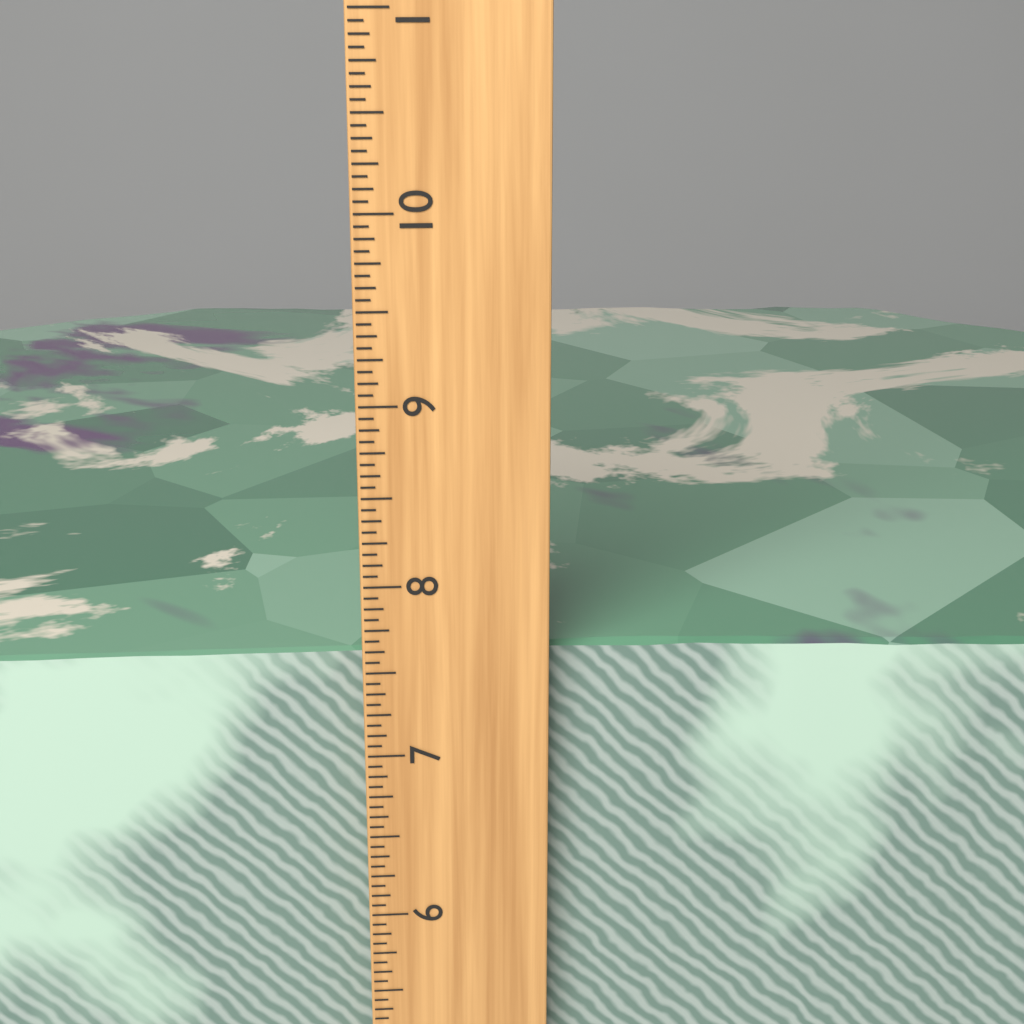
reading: 7.5625 inch
